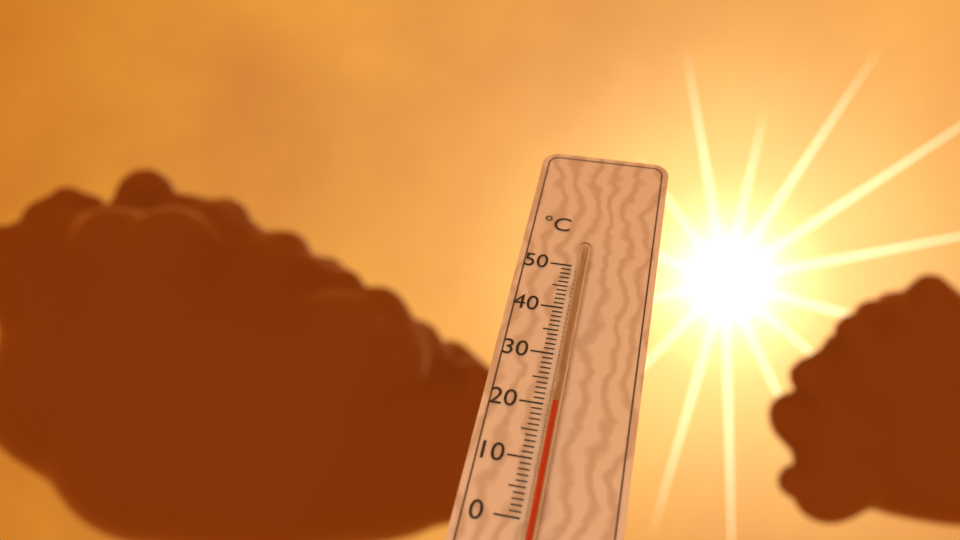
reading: 20 °C
